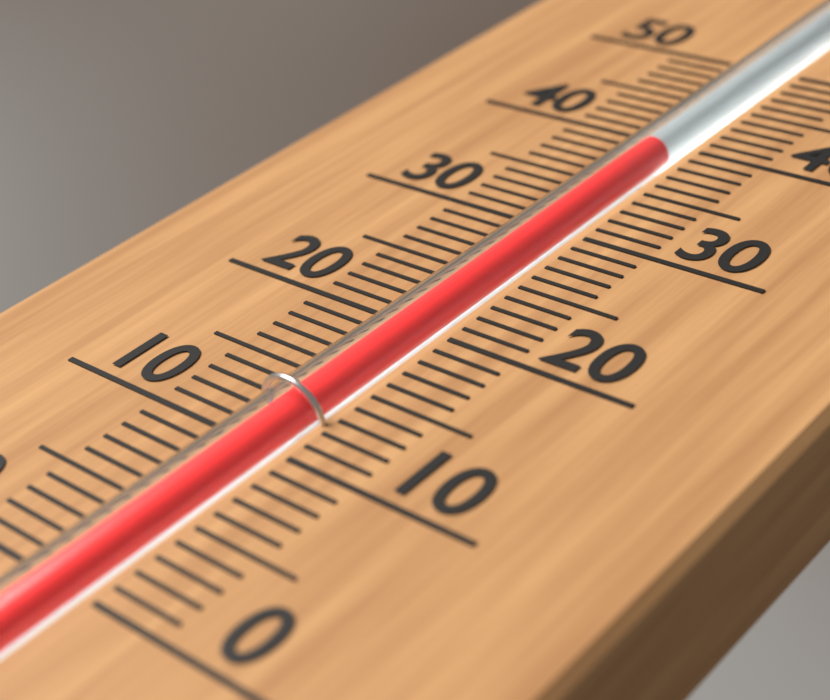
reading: 39 (no unit)
